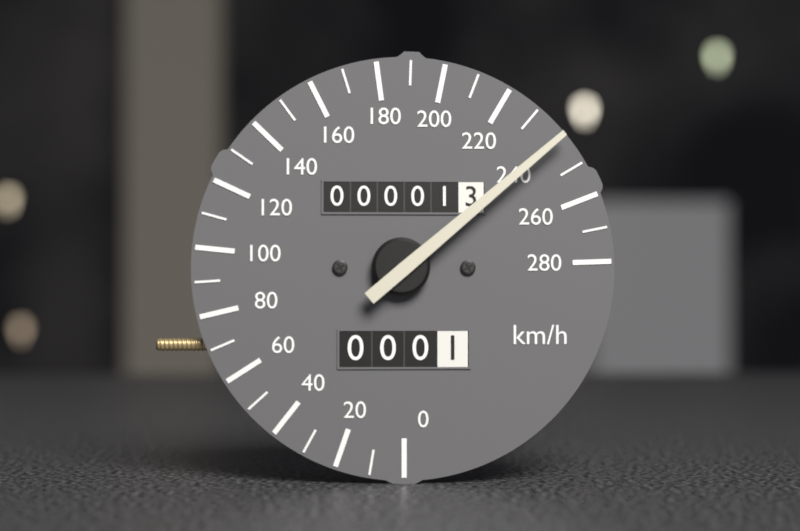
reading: 240 km/h
